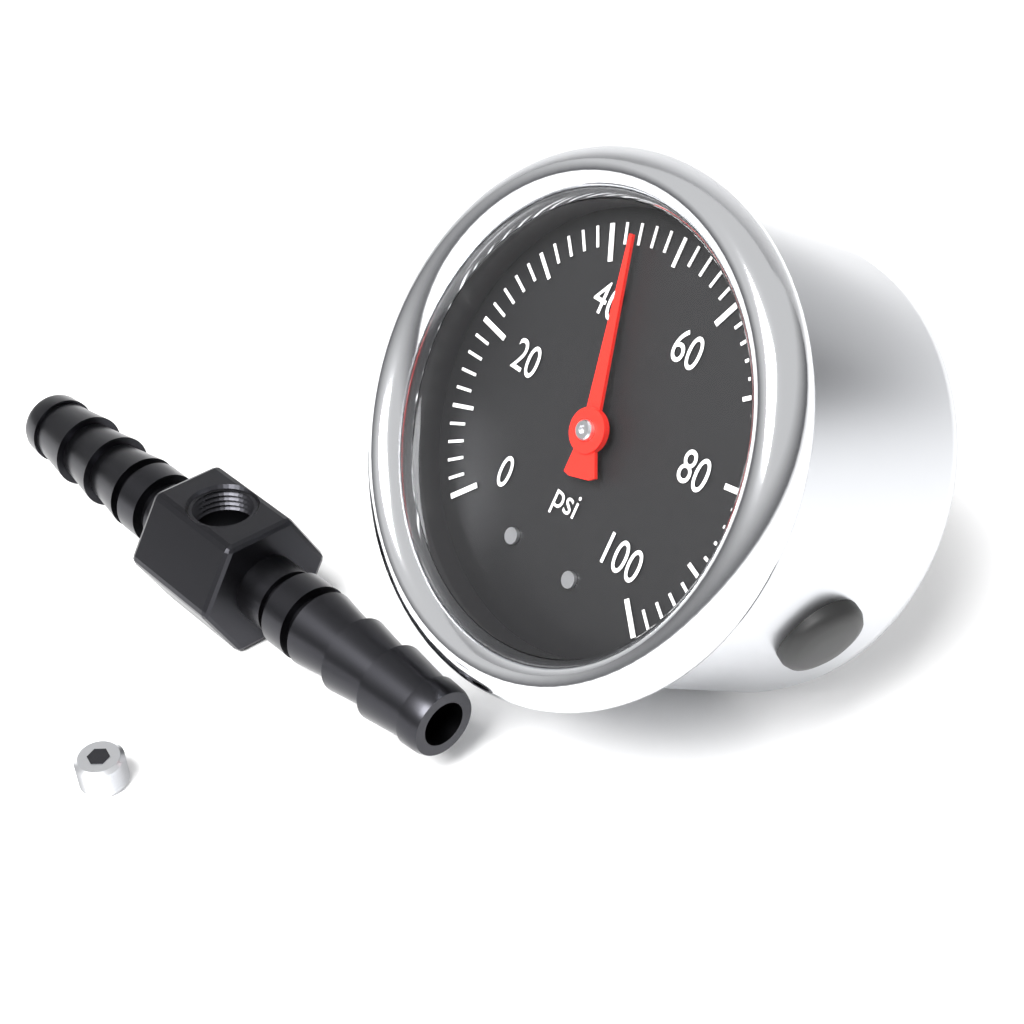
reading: 44 psi
